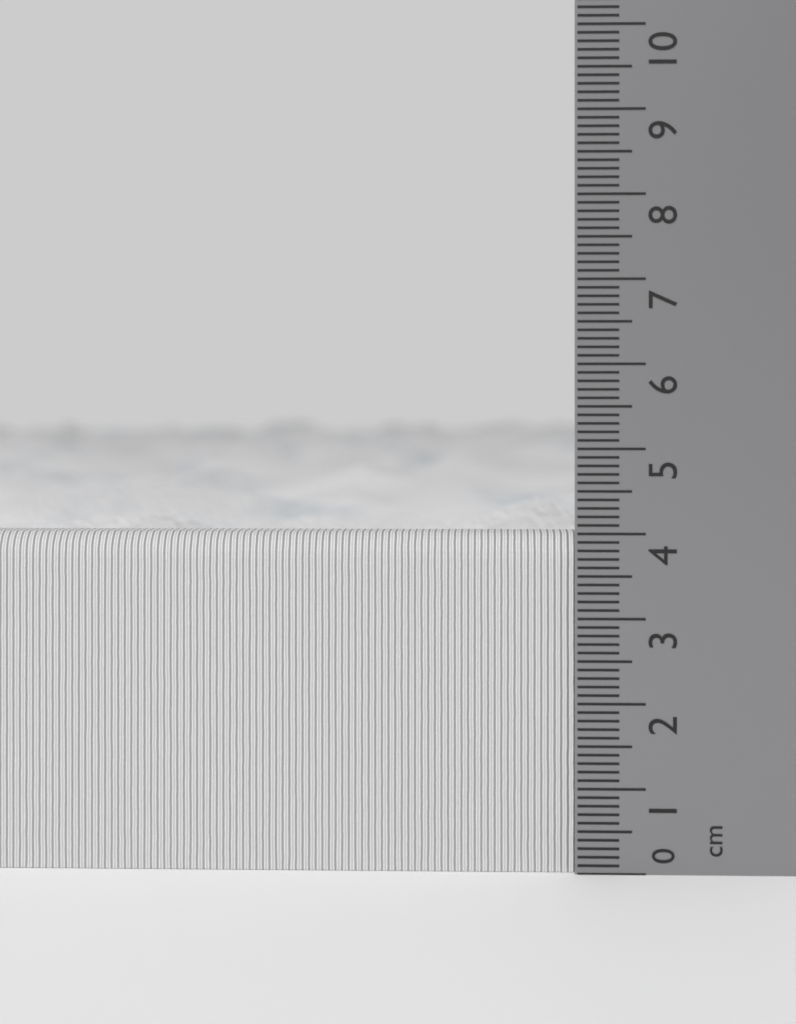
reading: 4.0 cm
